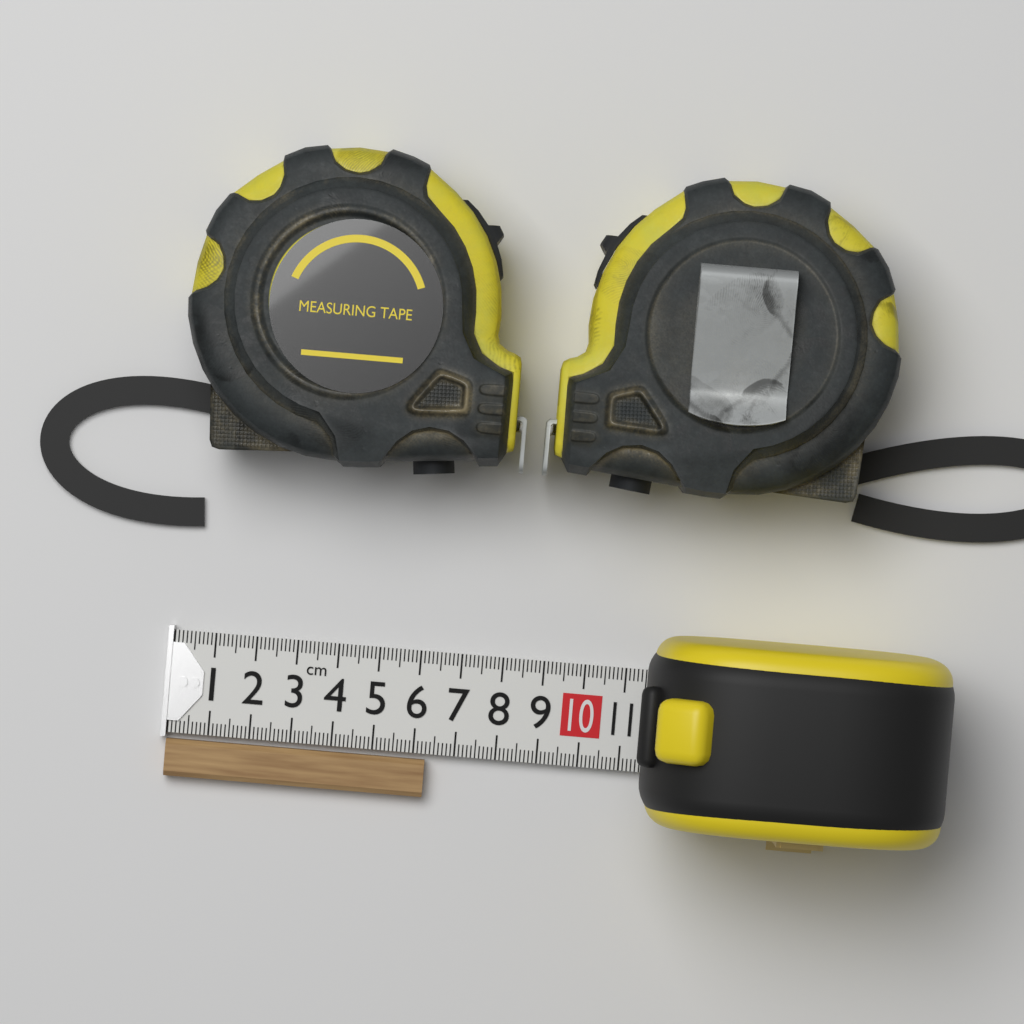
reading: 6.3 cm
